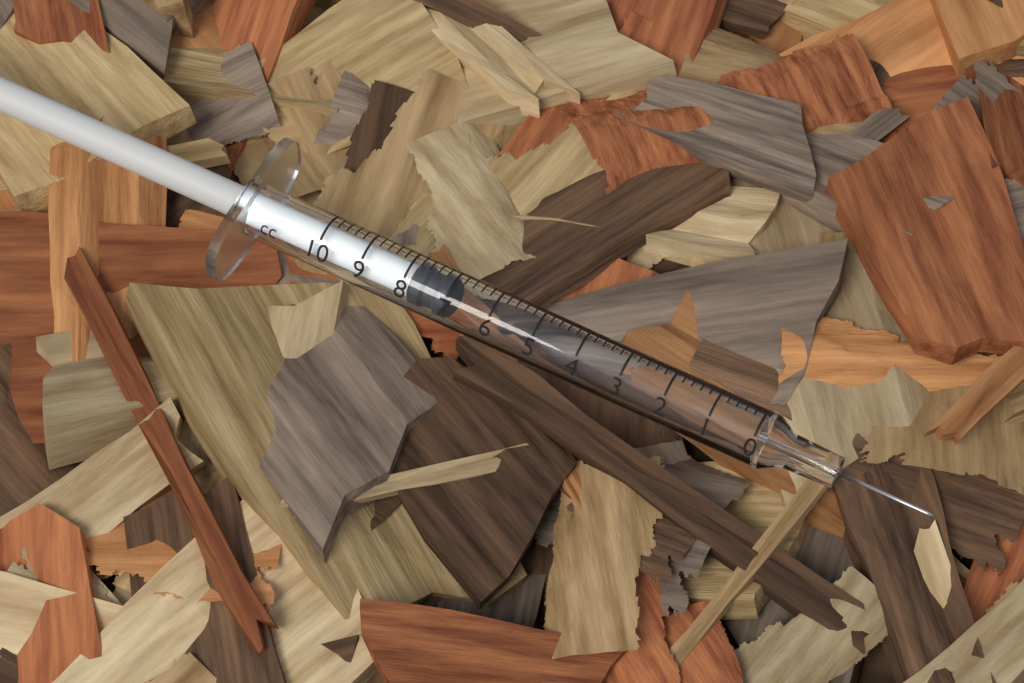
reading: 7.0 cc
